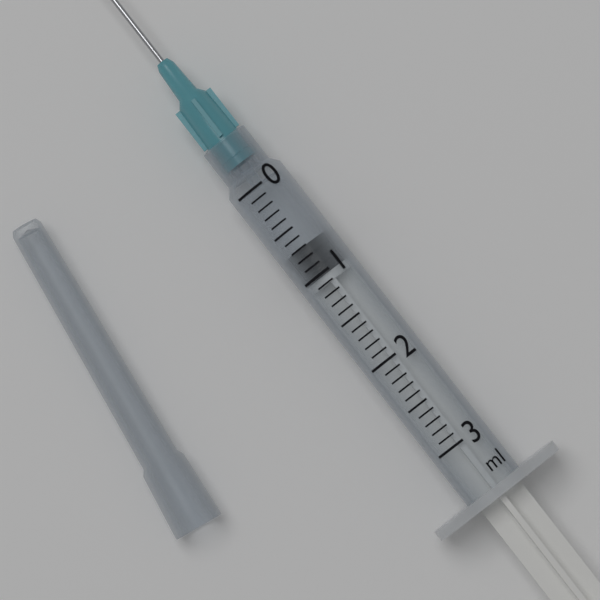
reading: 0.7 ml
